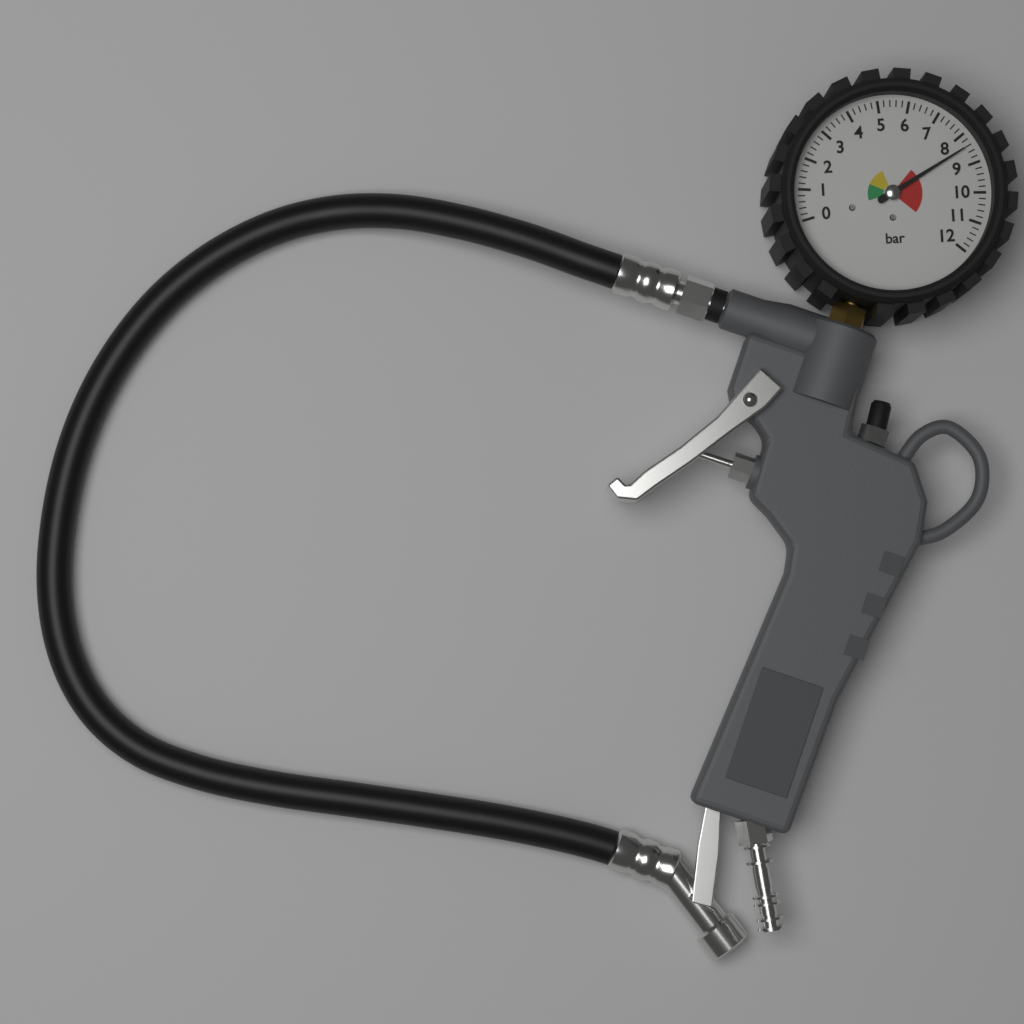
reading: 8.4 bar
